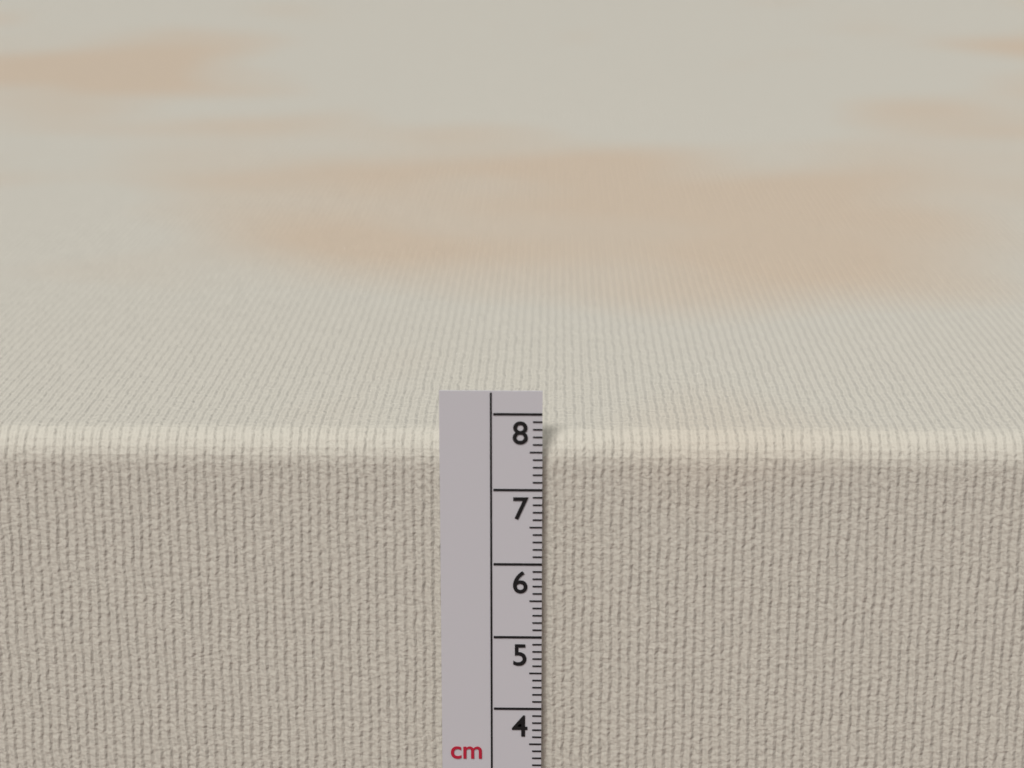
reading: 7.7 cm
